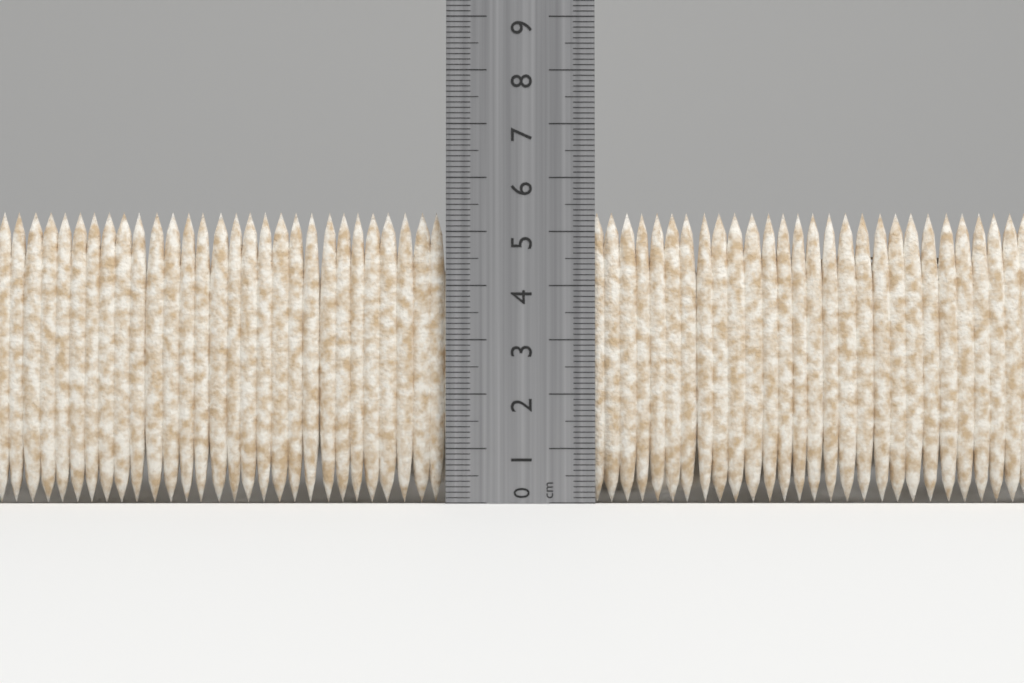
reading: 5.4 cm
